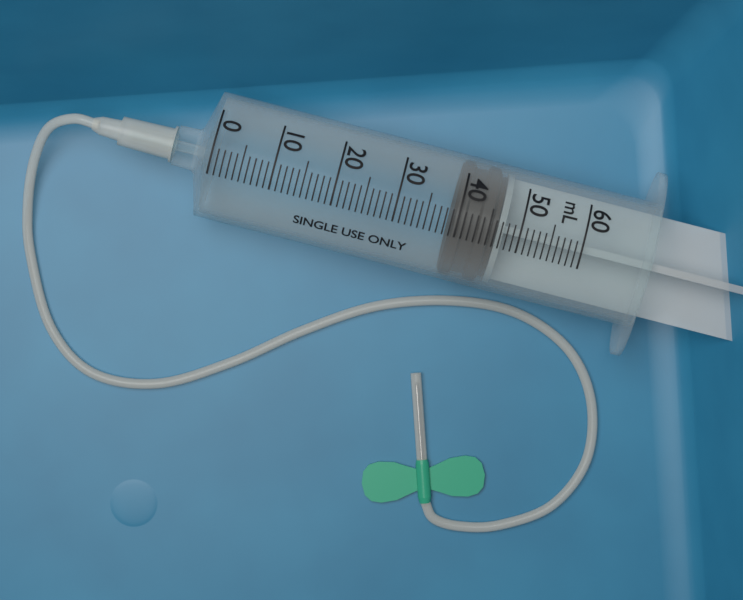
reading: 39 mL
